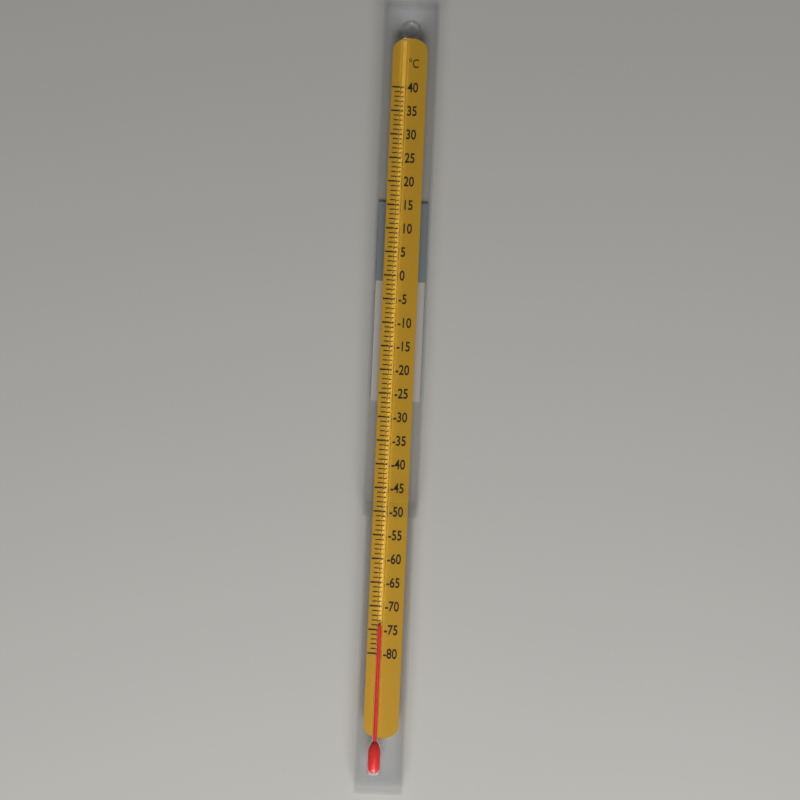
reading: -74 °C
